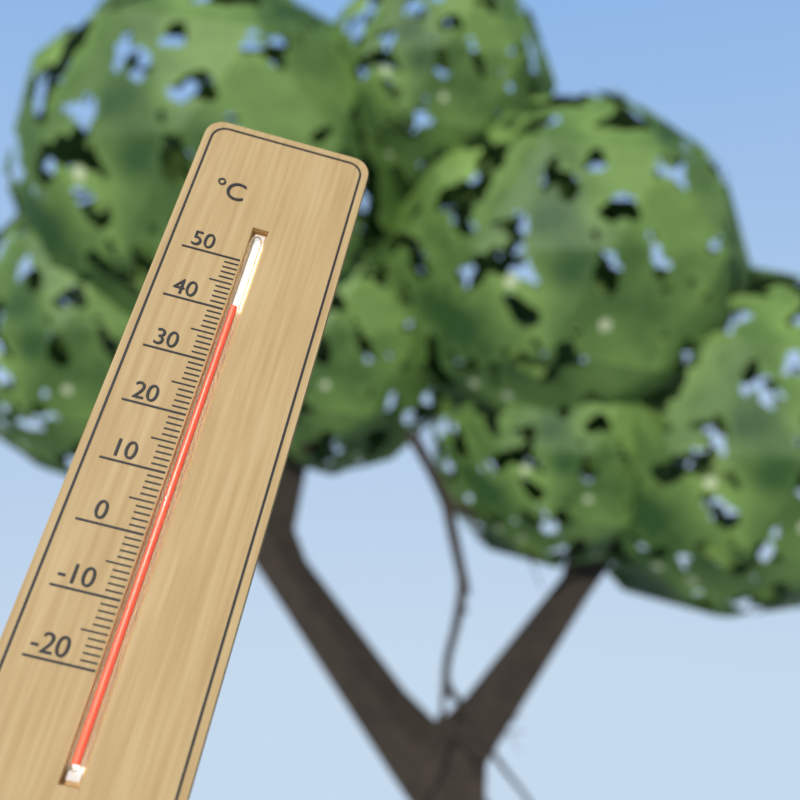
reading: 41 °C
